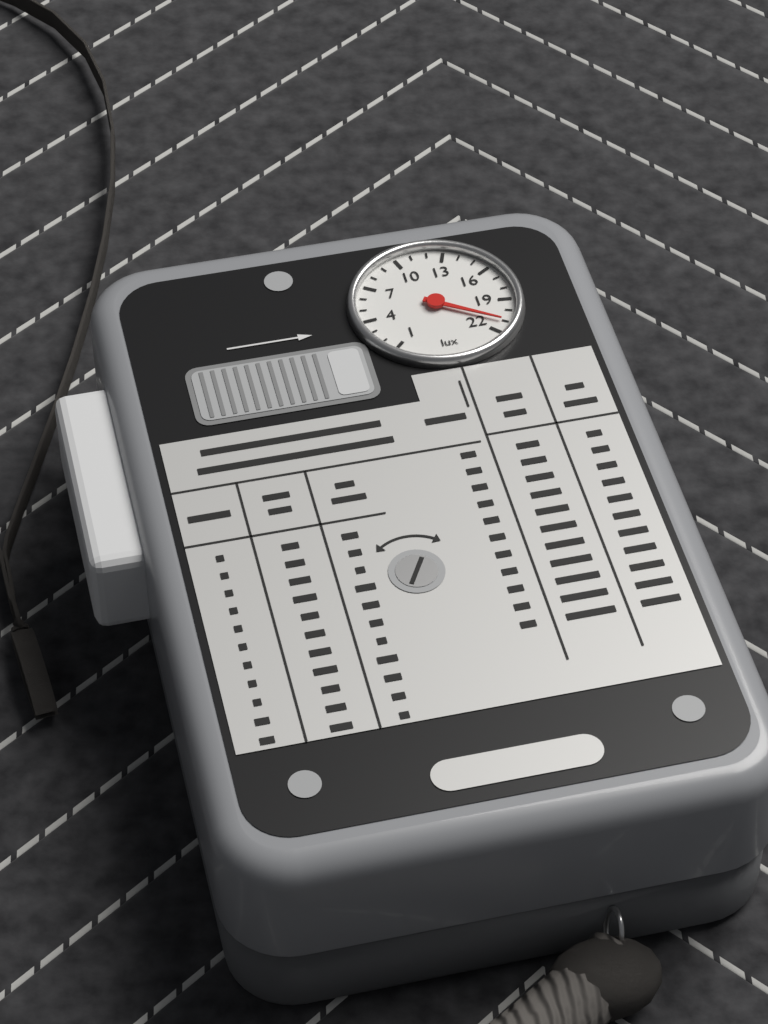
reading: 21 lux
